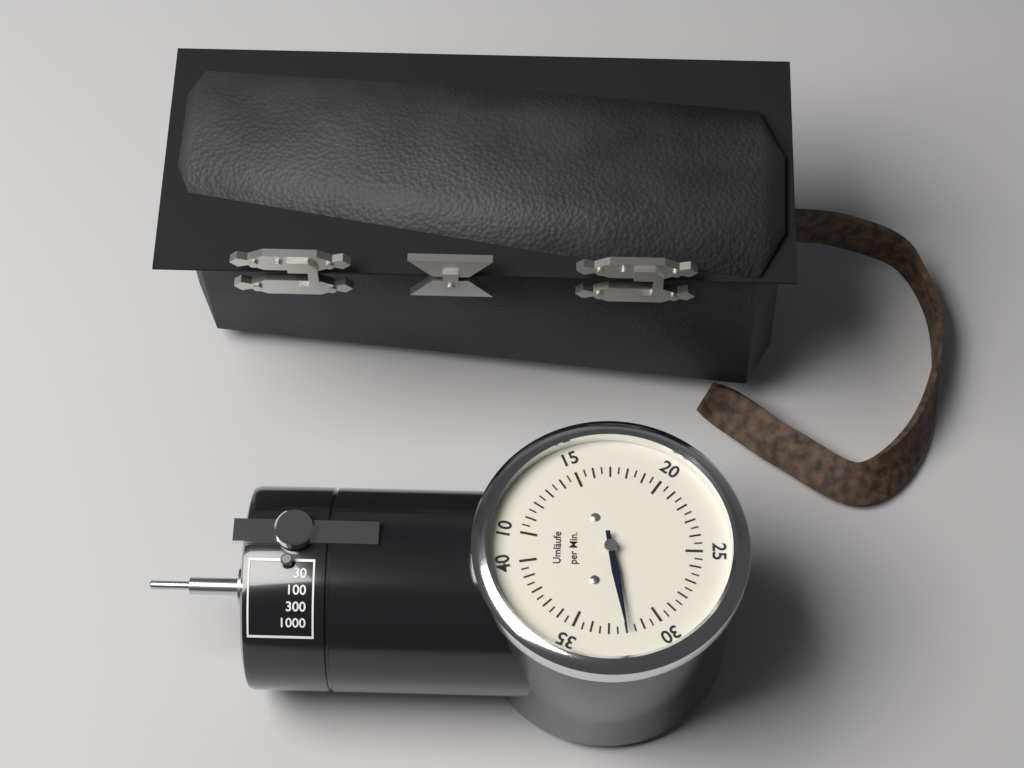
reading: 32.0 Umläufe per Min.
